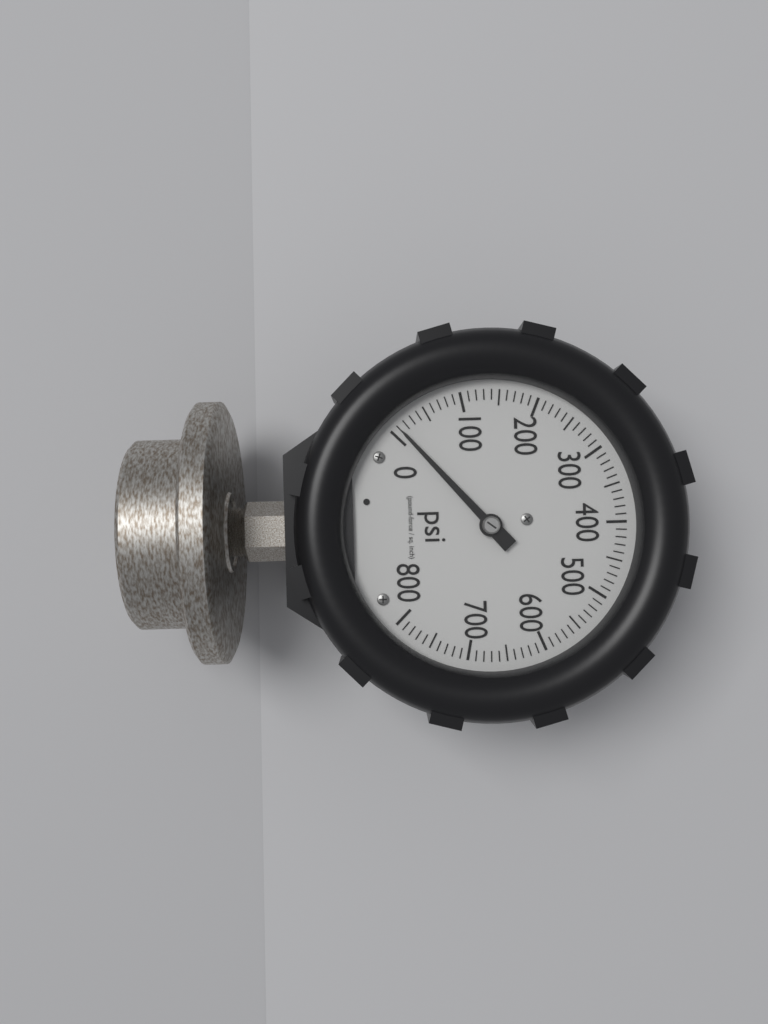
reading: 10 psi
